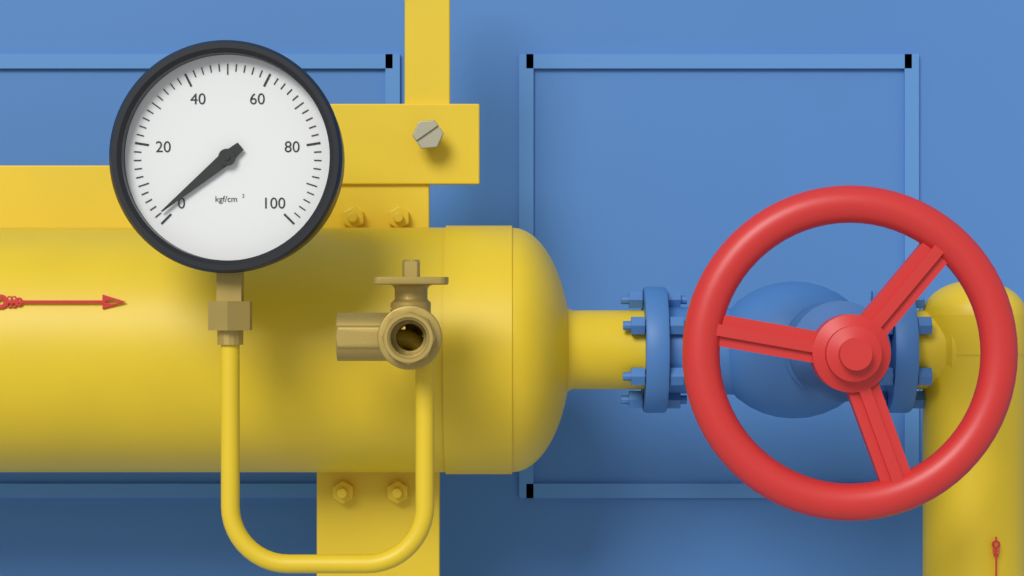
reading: 2 kgf/cm²
